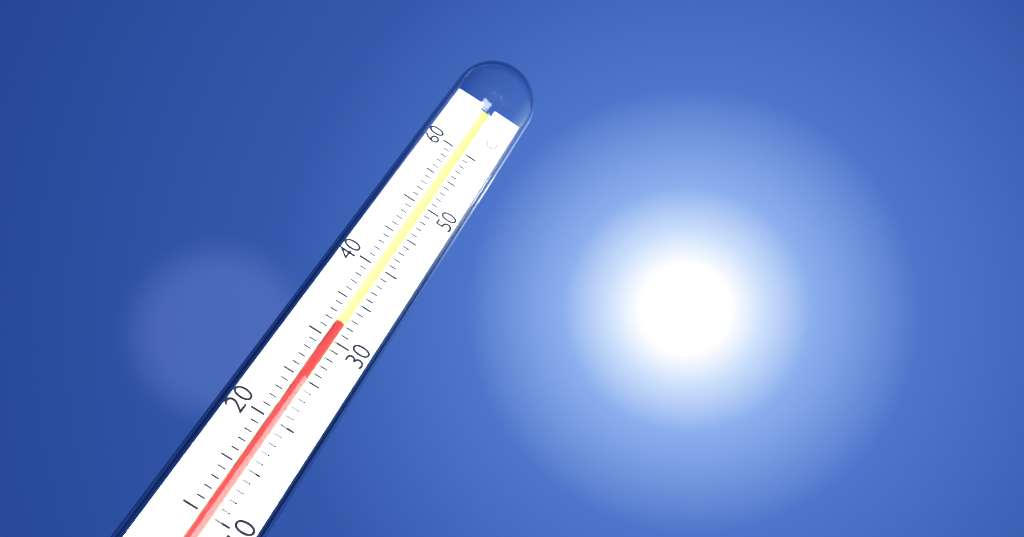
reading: 32 °C
